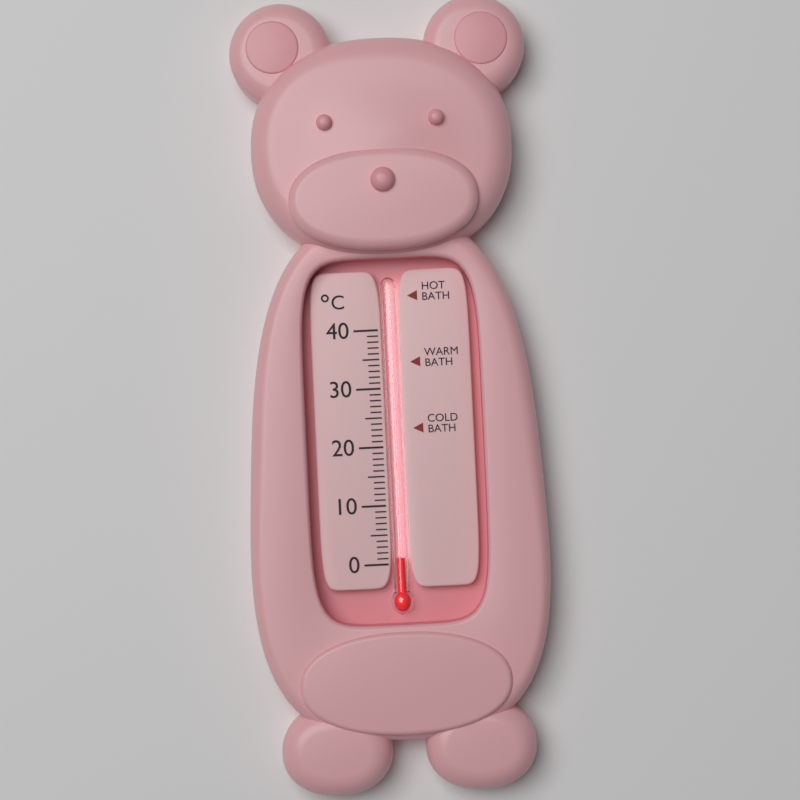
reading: 1 °C
